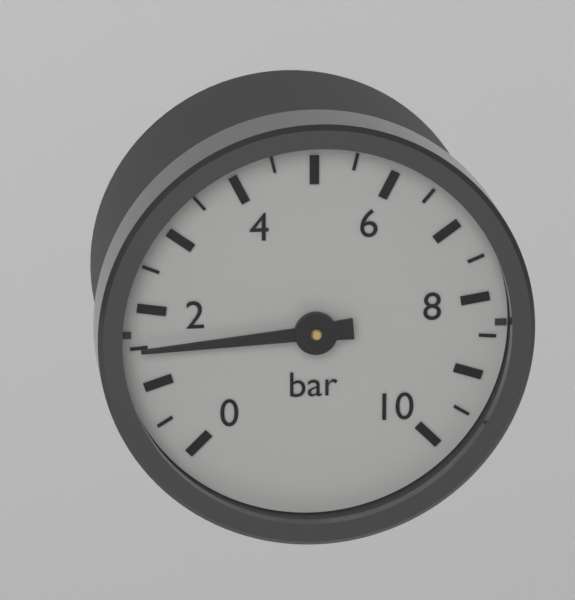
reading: 1.5 bar
